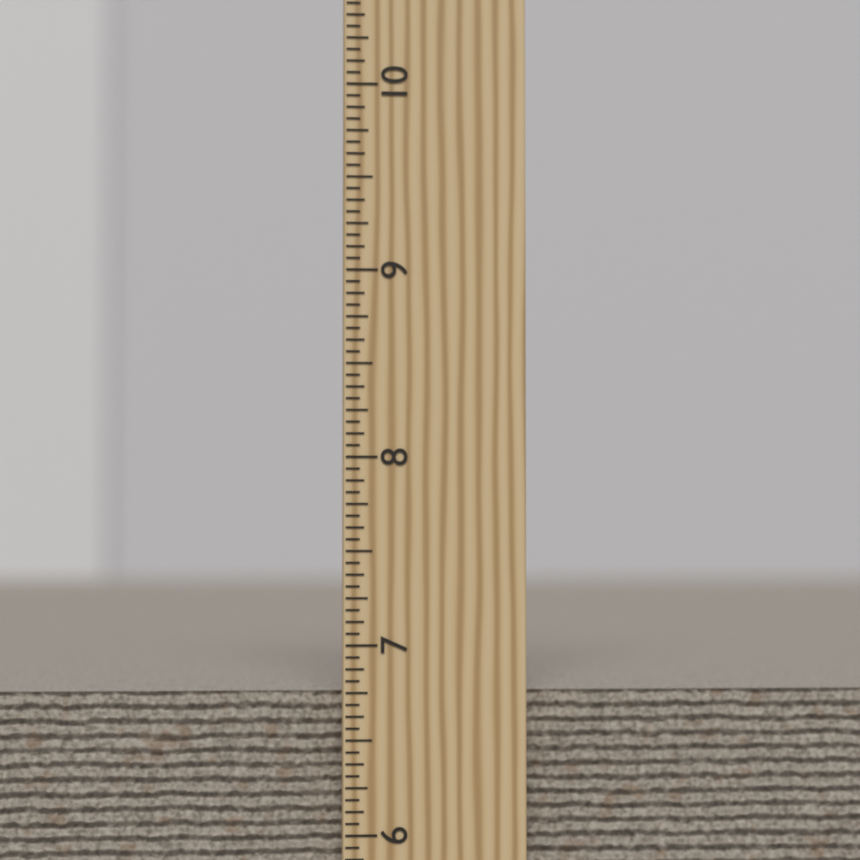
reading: 6.7500 inch
